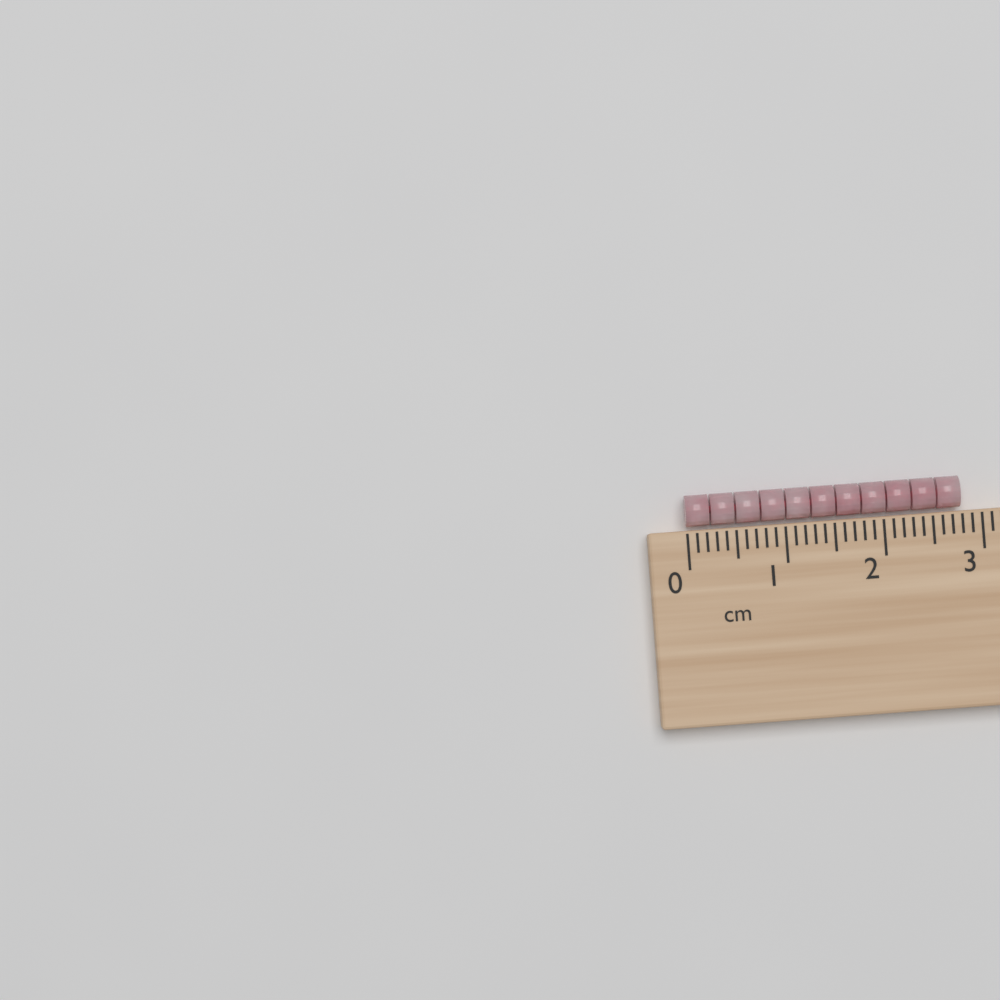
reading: 2.8 cm
